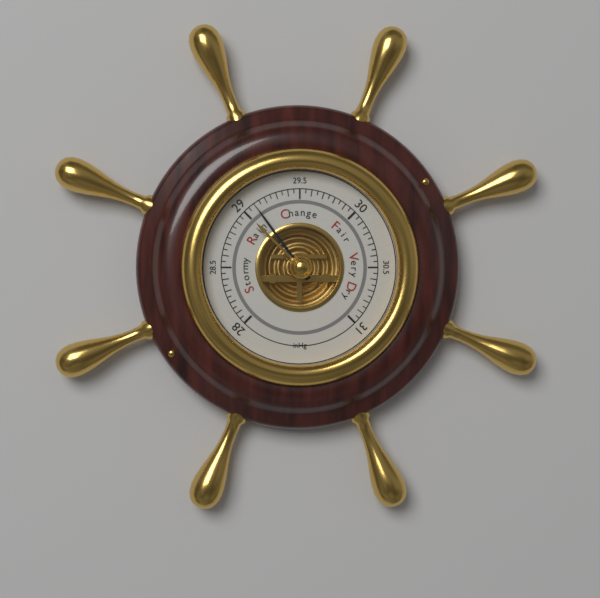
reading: 29.10 inHg
